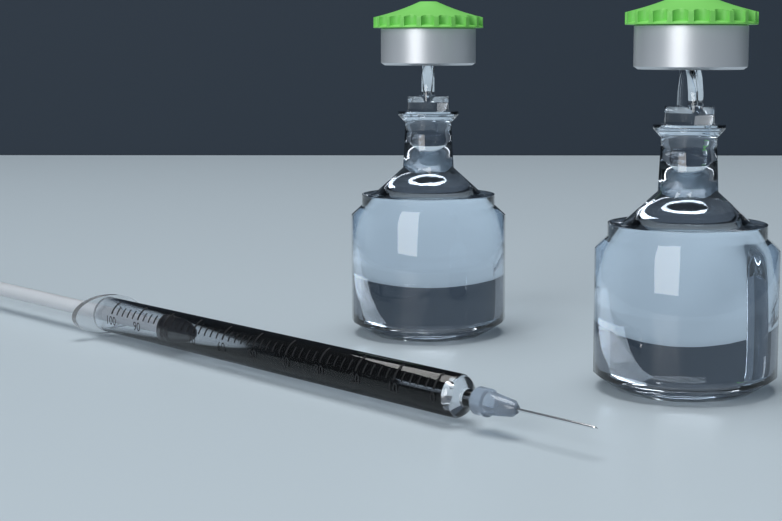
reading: 80 (no unit)
